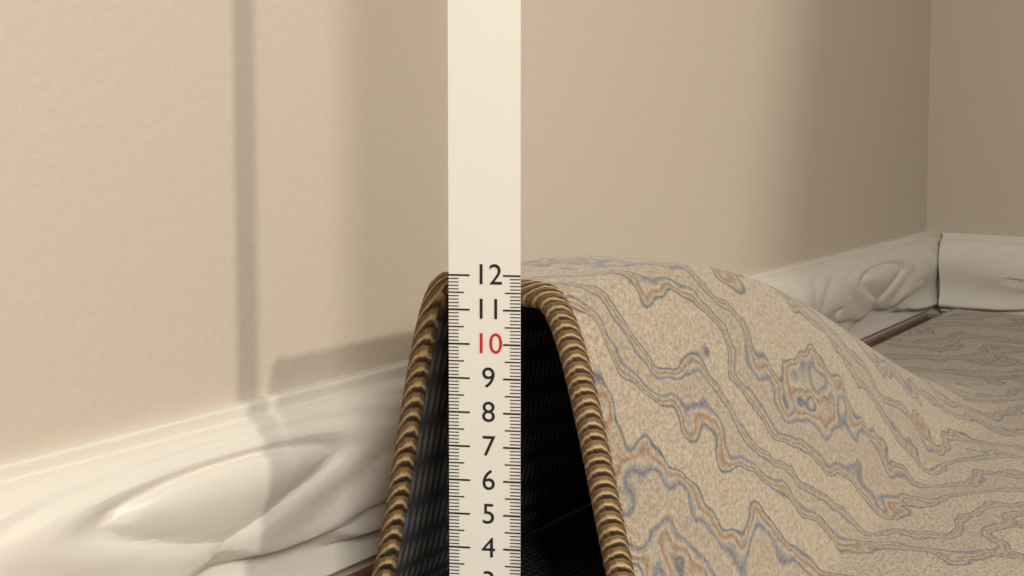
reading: 11.8 (no unit)
